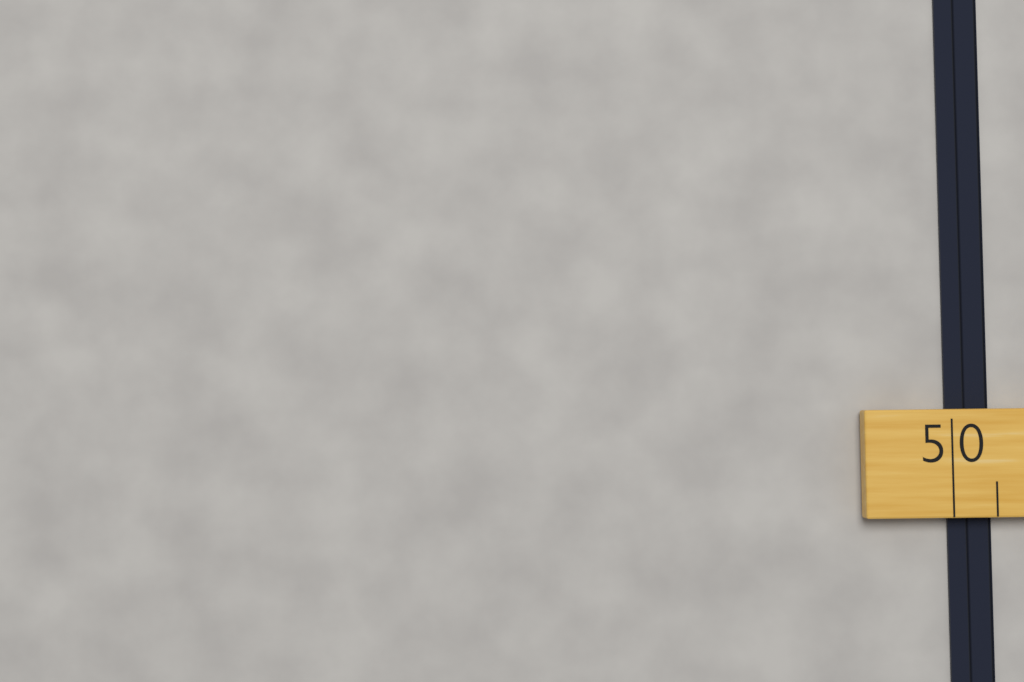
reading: 51 (no unit)
